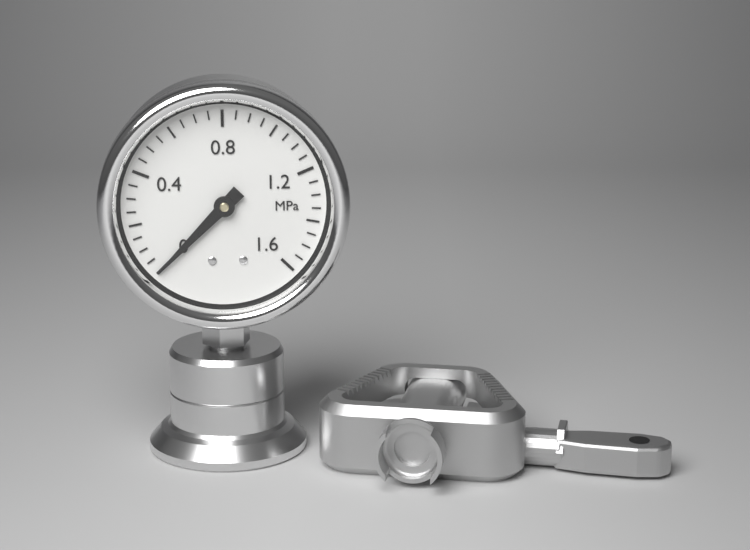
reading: 0.00 MPa
